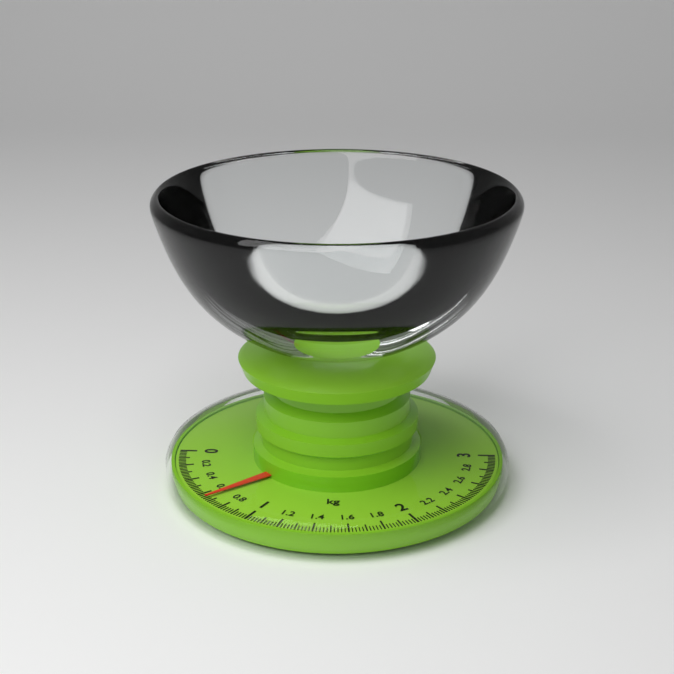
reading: 0.66 kg
